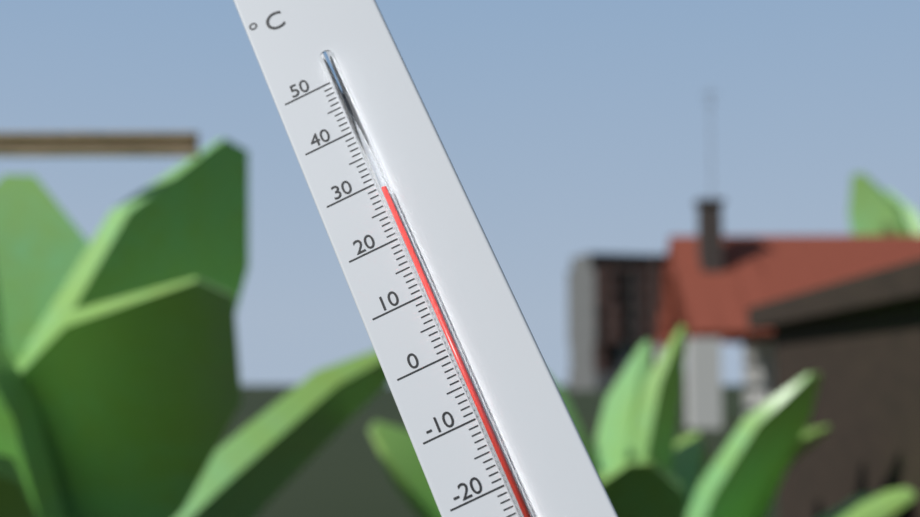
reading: 28 °C
